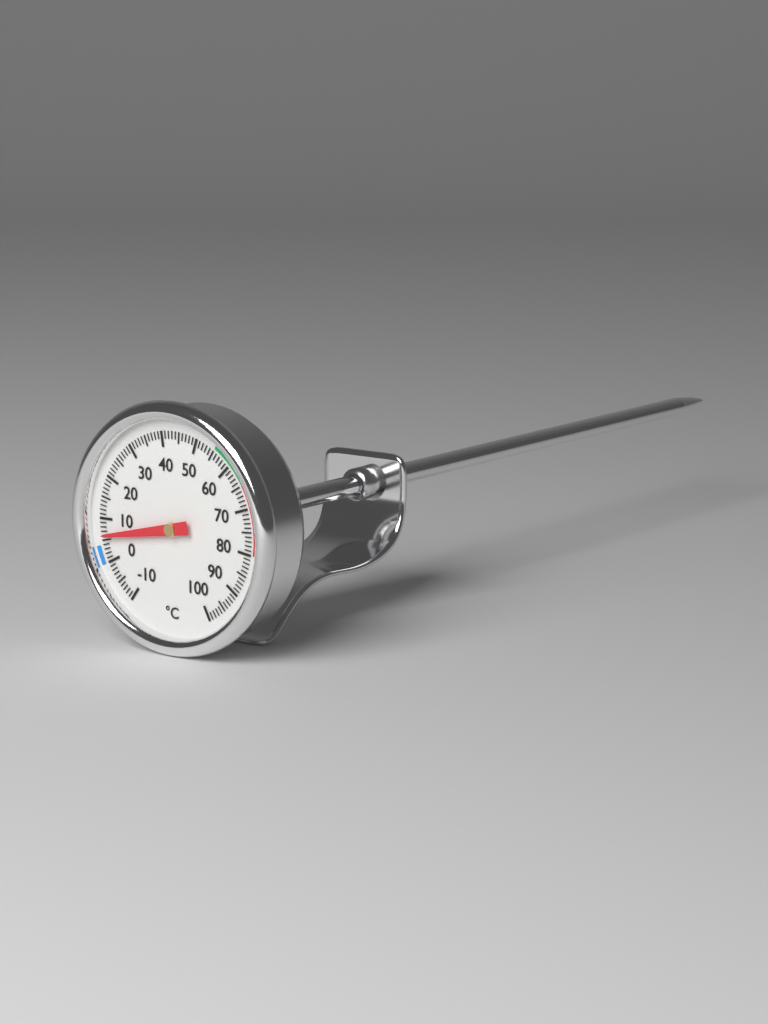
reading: 6 °C
